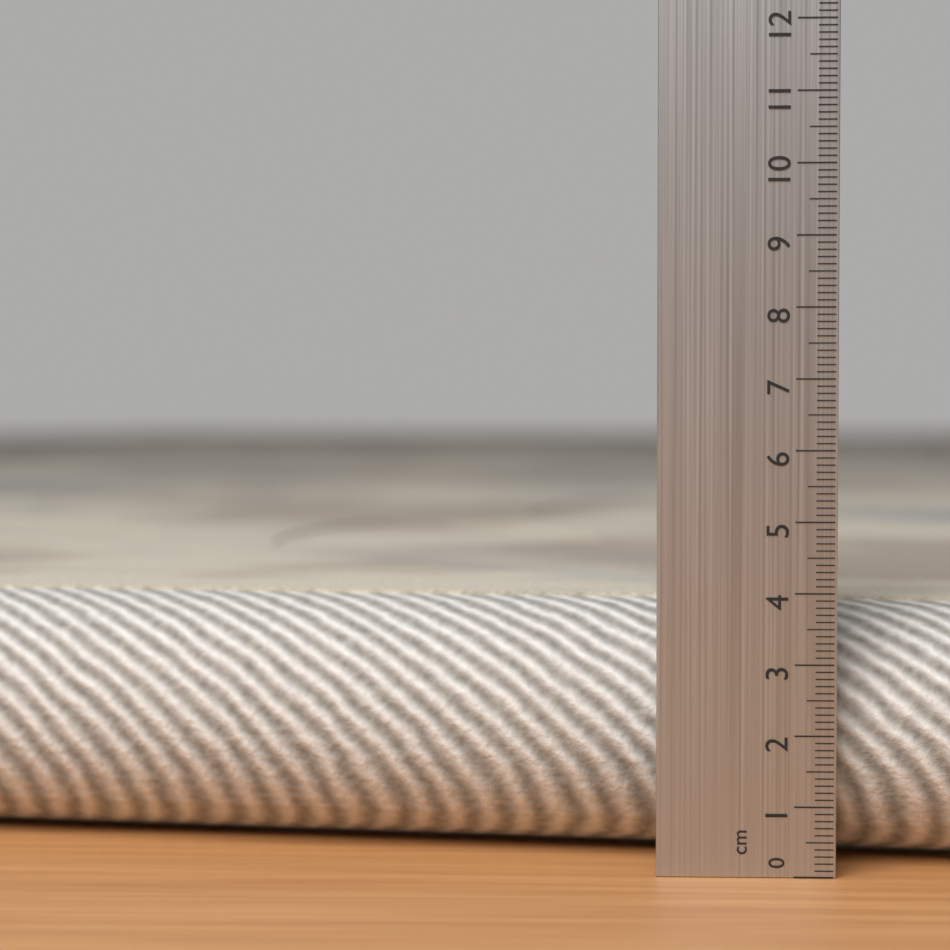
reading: 3.8 cm
